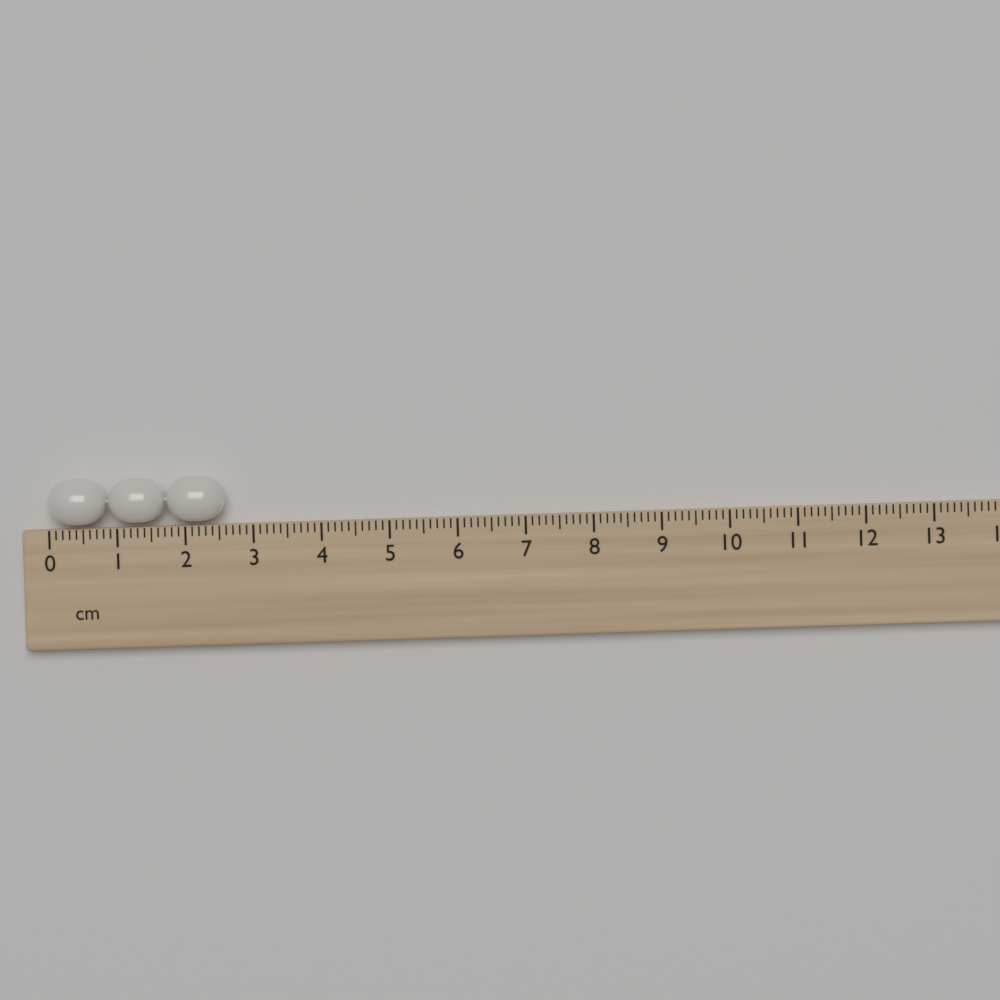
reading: 2.6 cm
